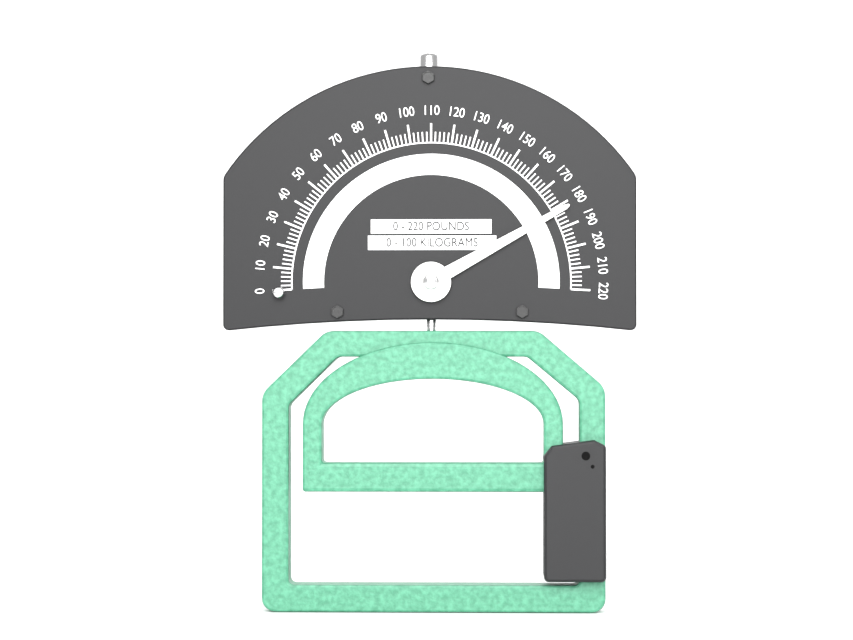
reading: 182 lb
